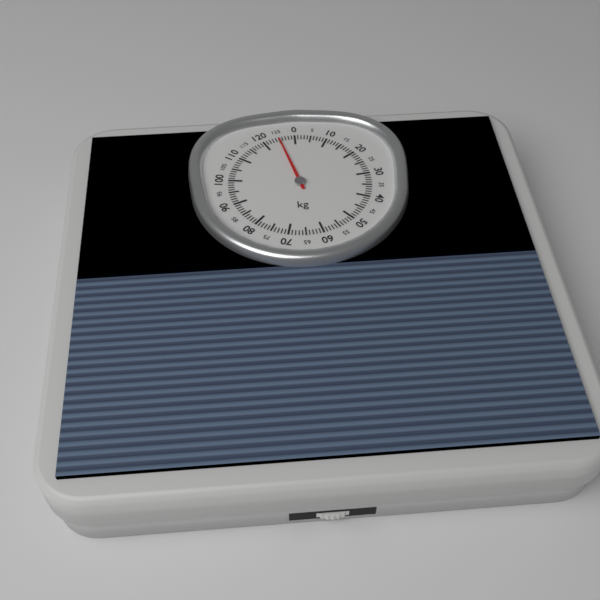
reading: 125 kg
